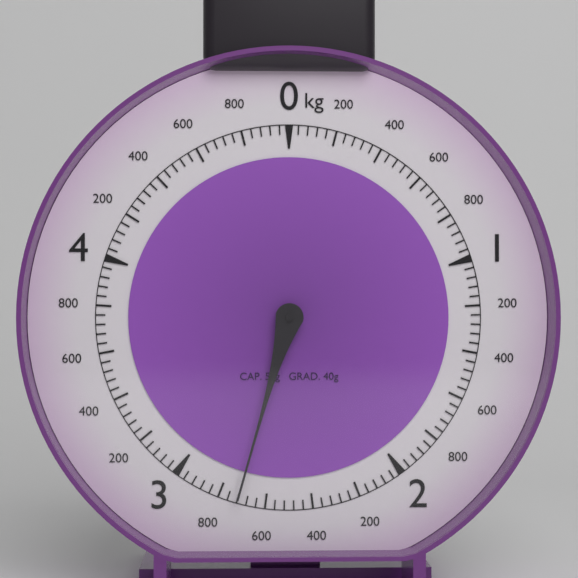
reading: 2.72 kg
